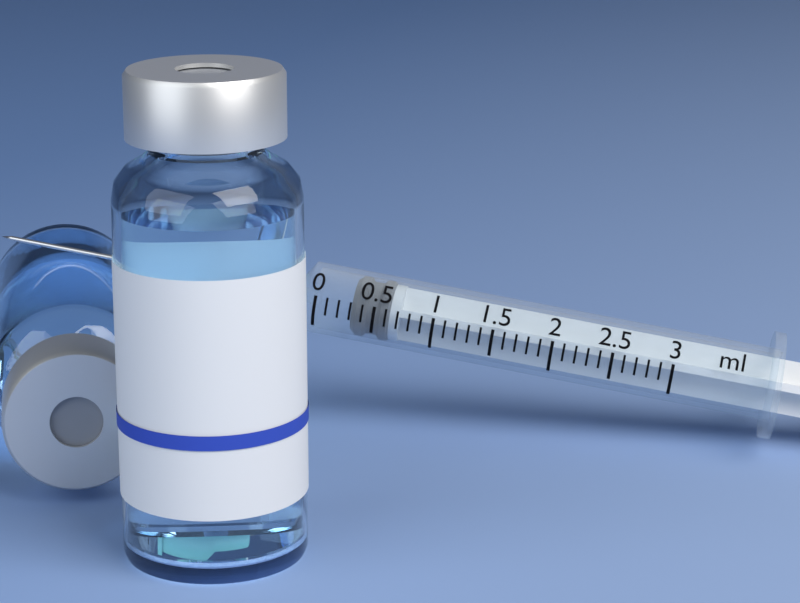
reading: 0.3 ml
